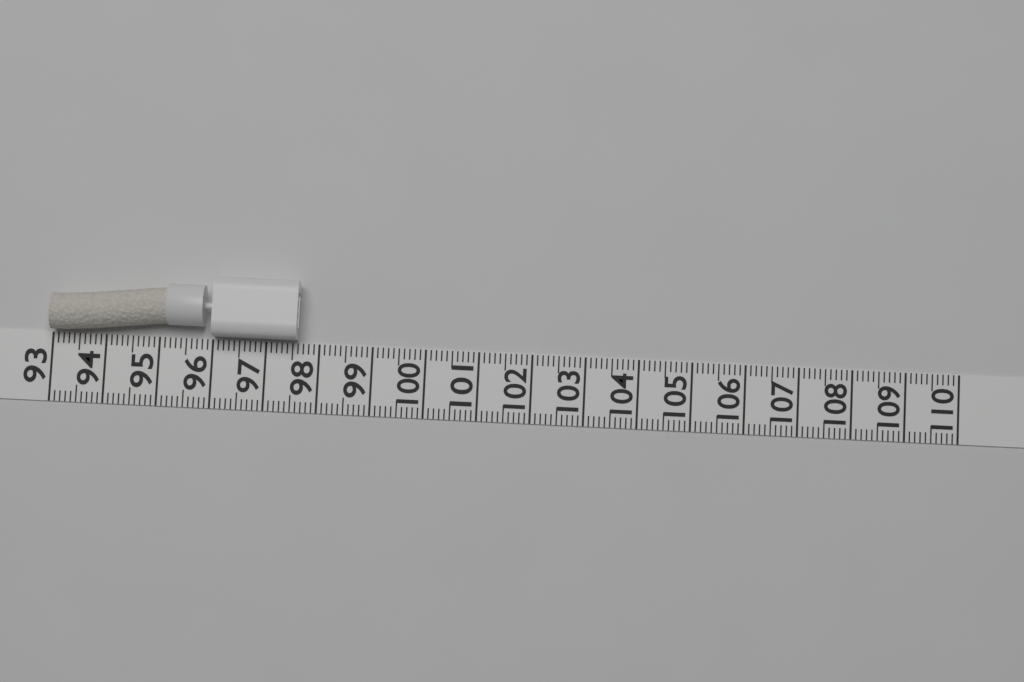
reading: 97.6 (no unit)
